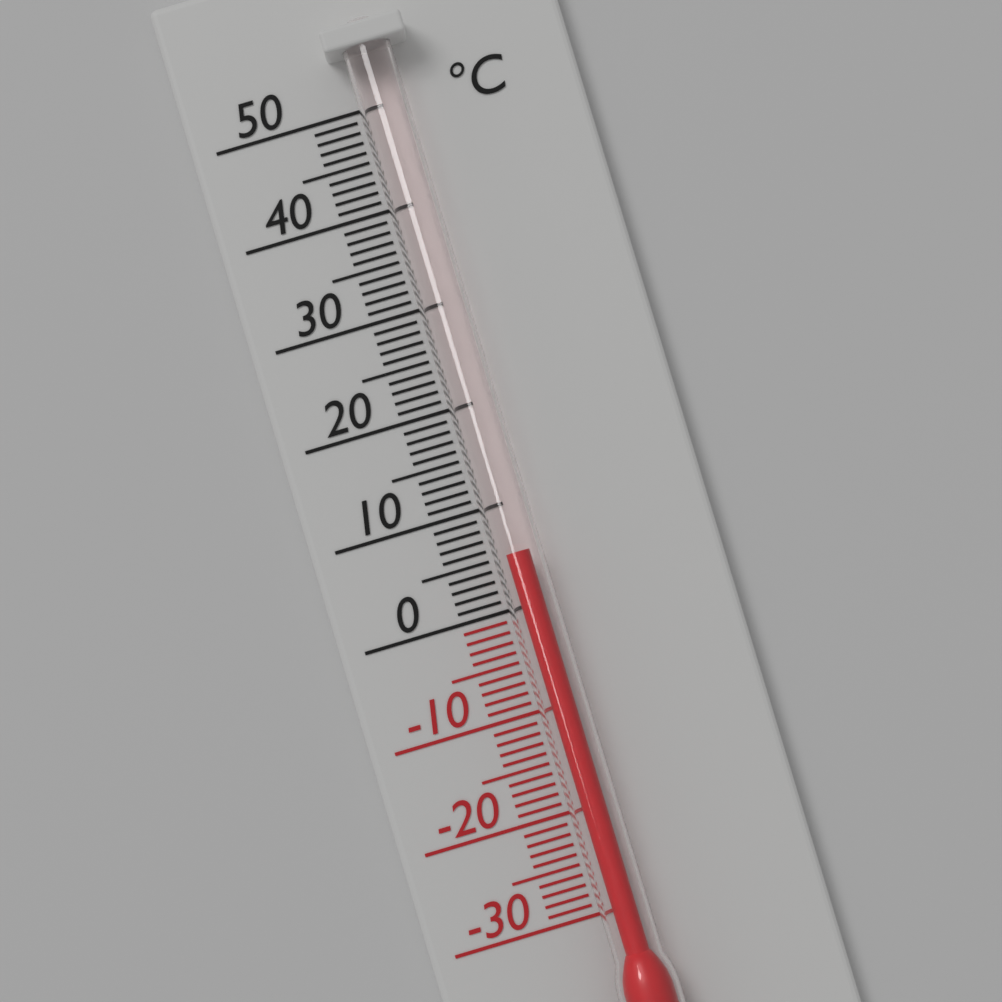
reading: 5 °C
